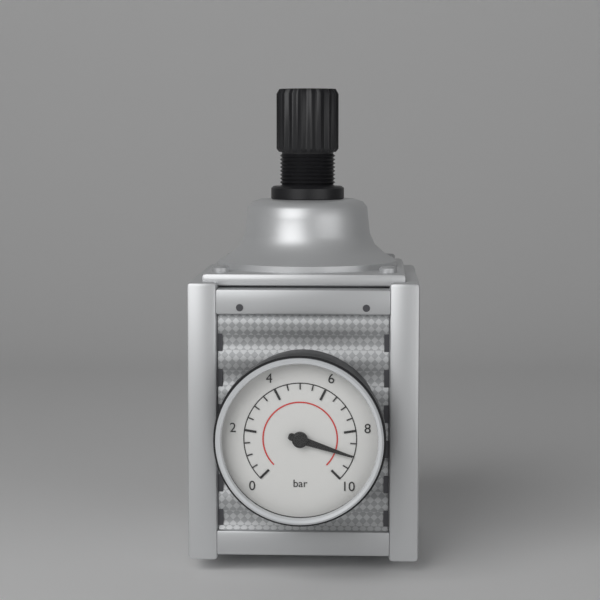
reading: 9.0 bar
